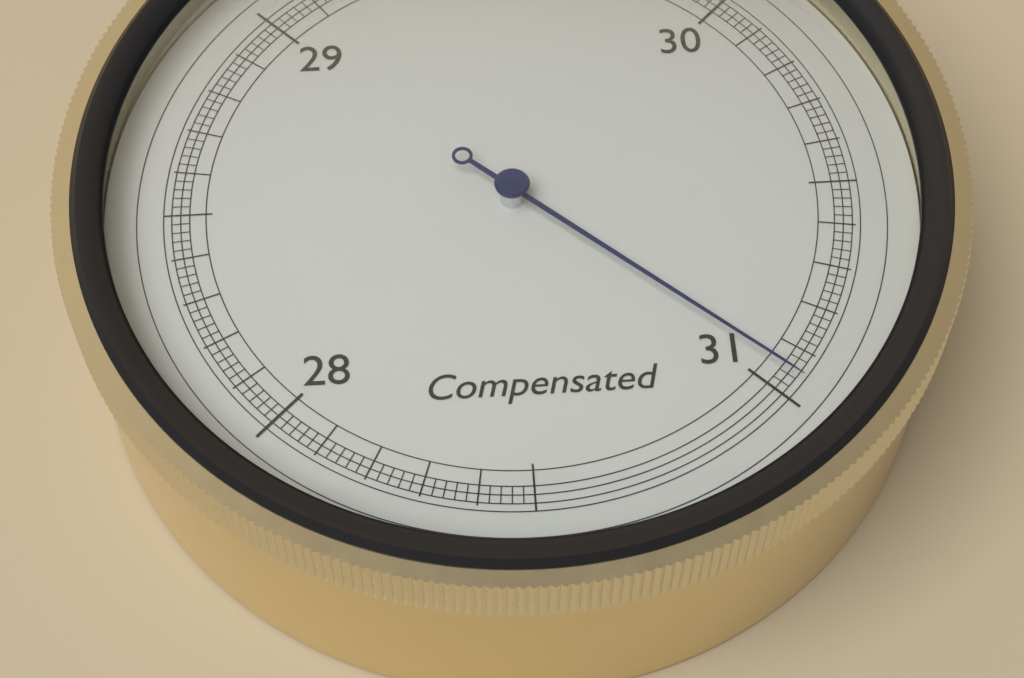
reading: 30.96 inHg
